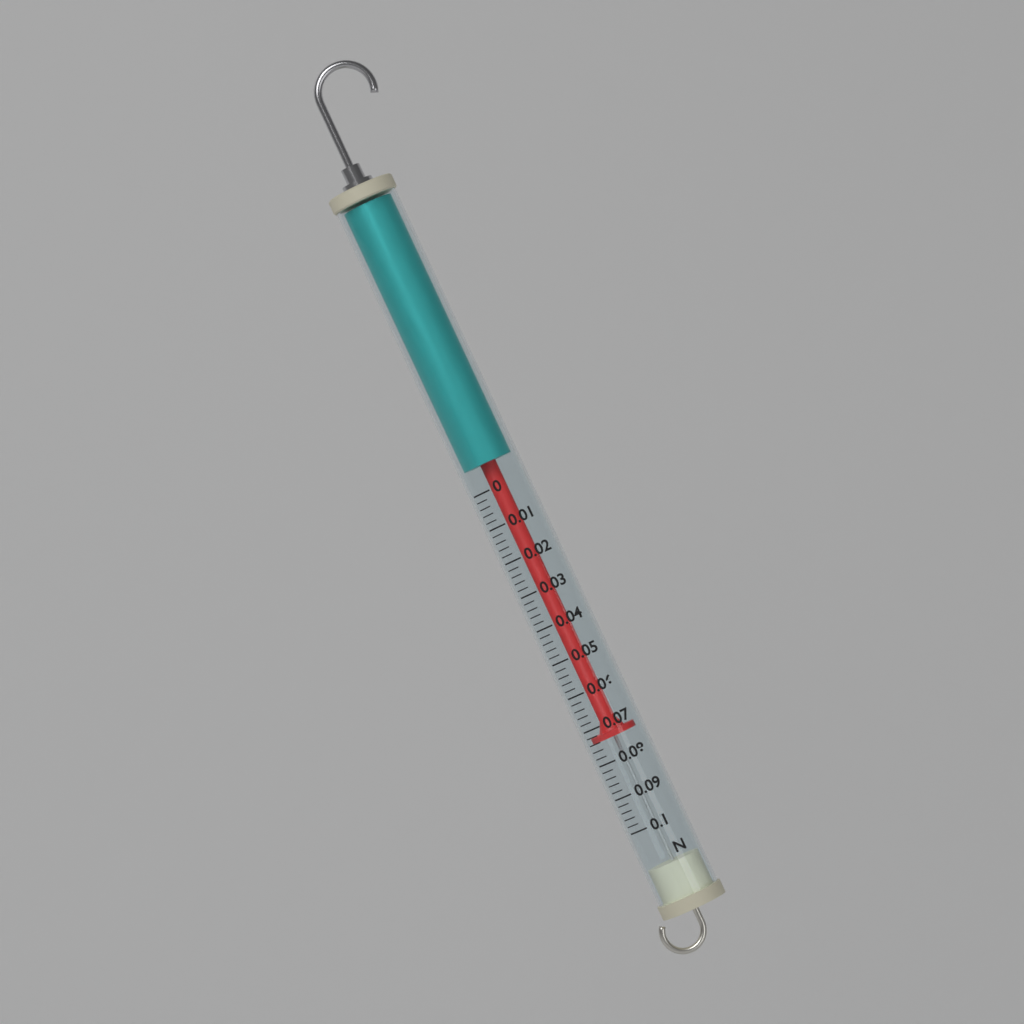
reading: 0.074 N
